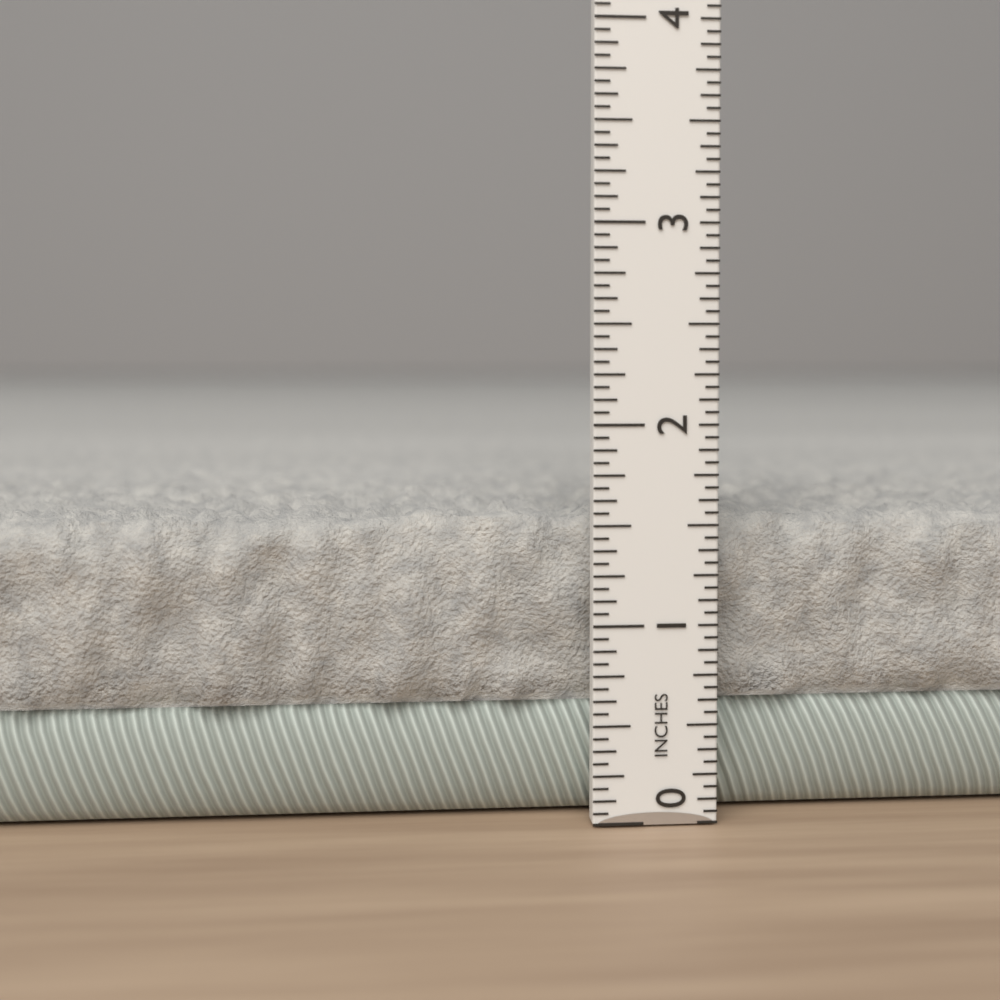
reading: 1.5625 in
